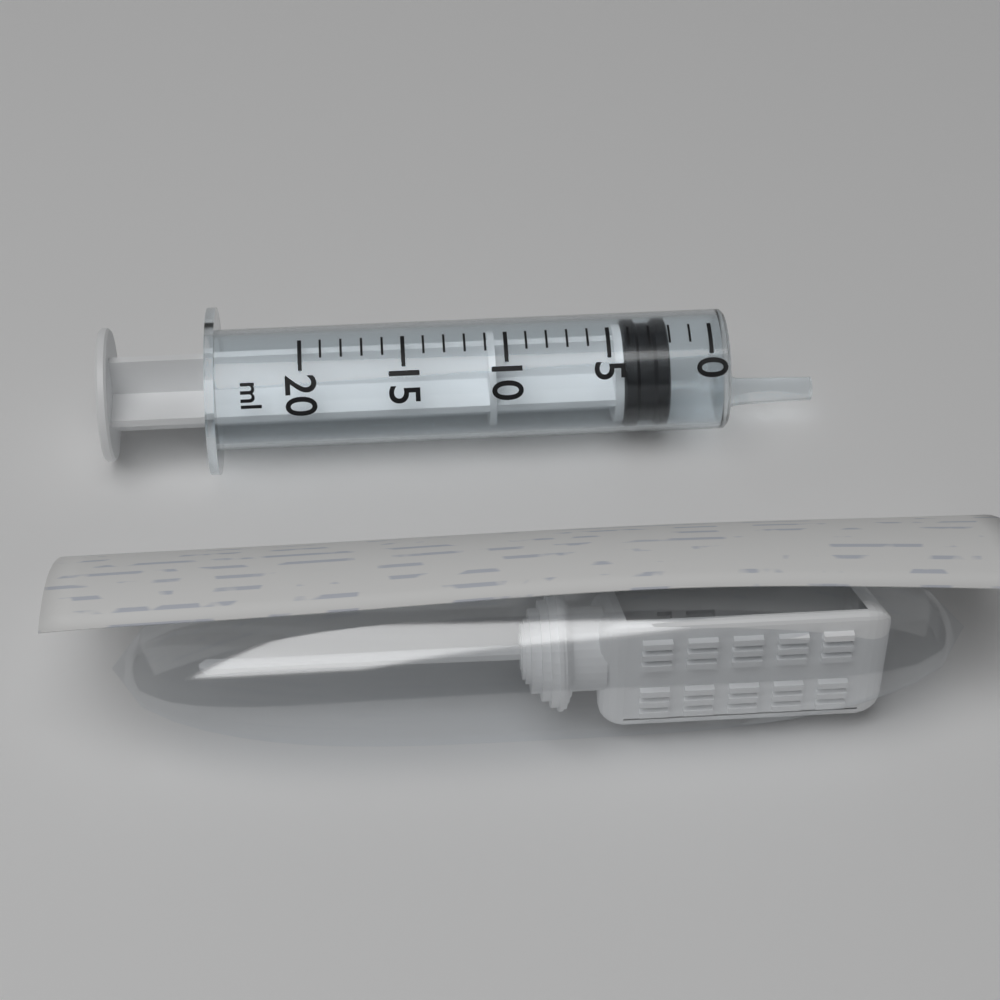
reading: 2 ml
